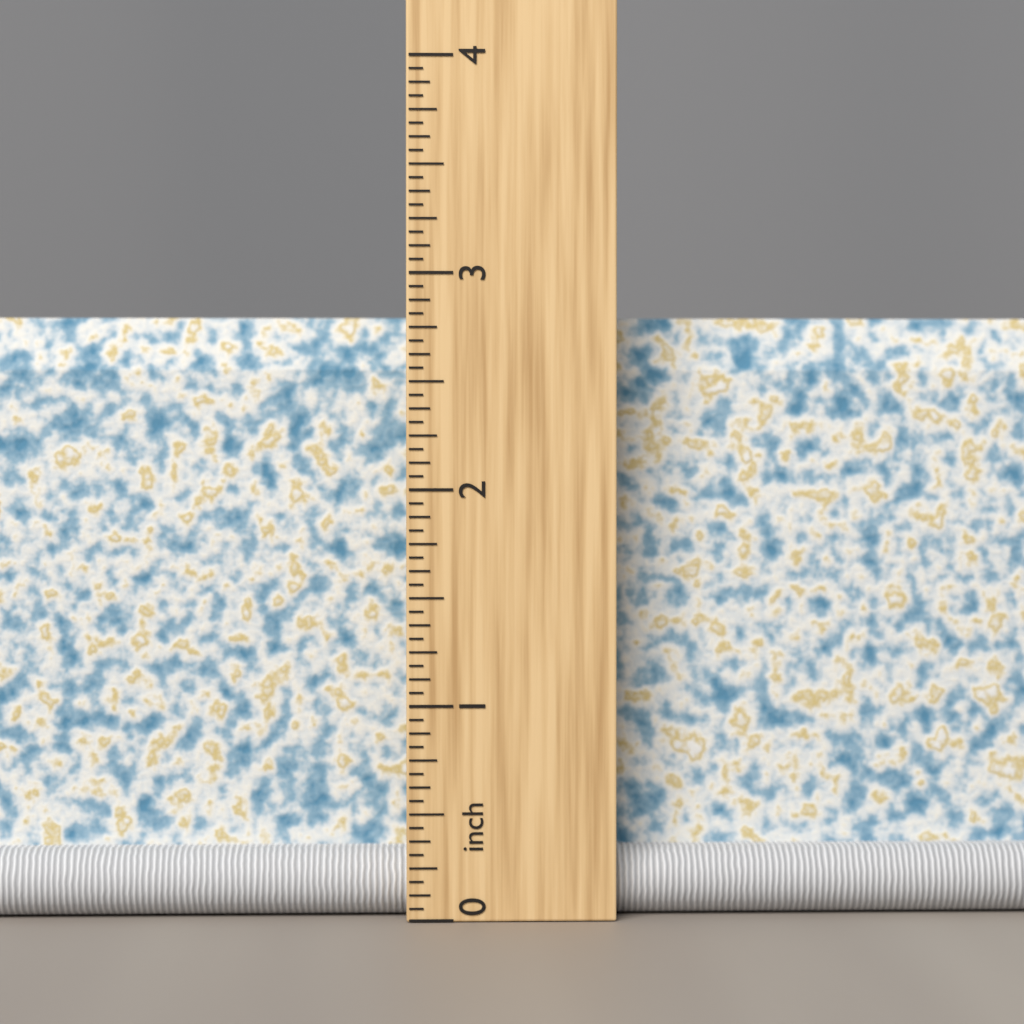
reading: 2.8125 inch
